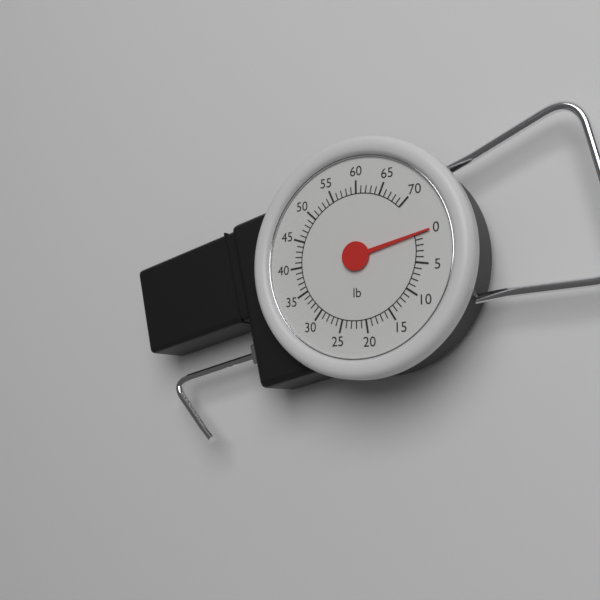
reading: 0 lb
